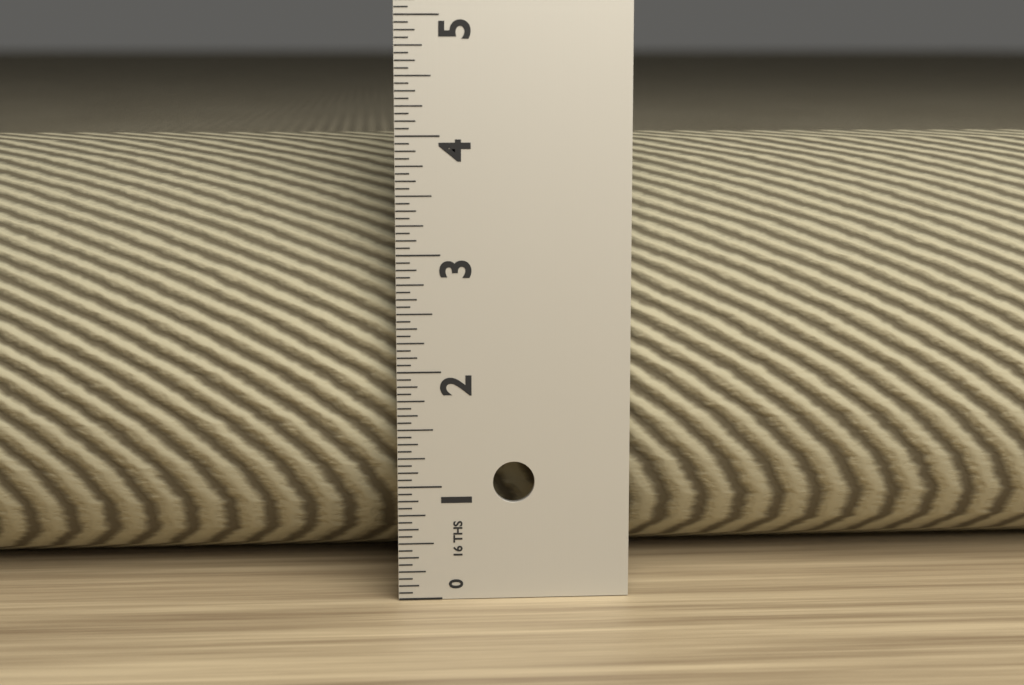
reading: 3.9375 in
